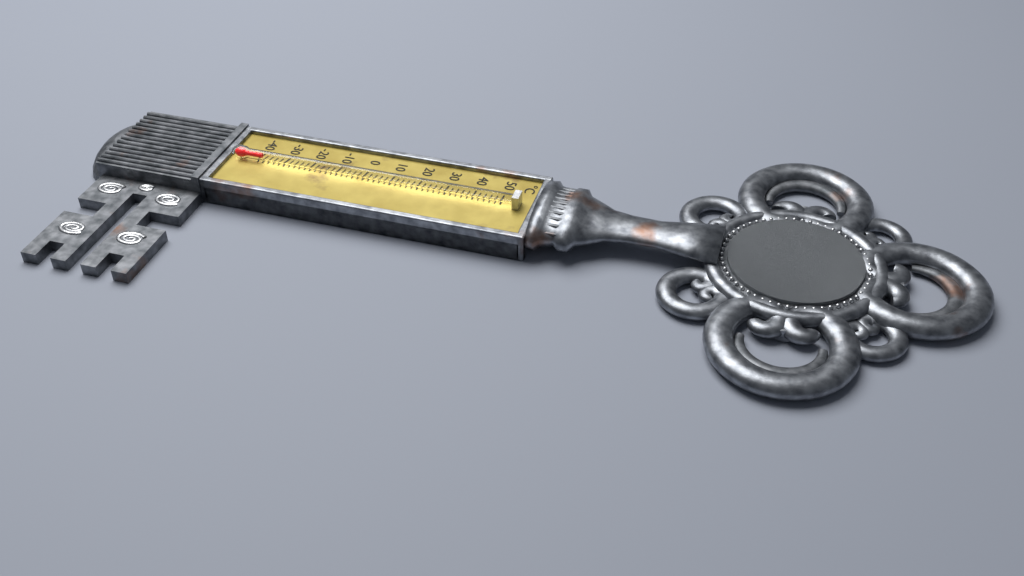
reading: -38 °C
